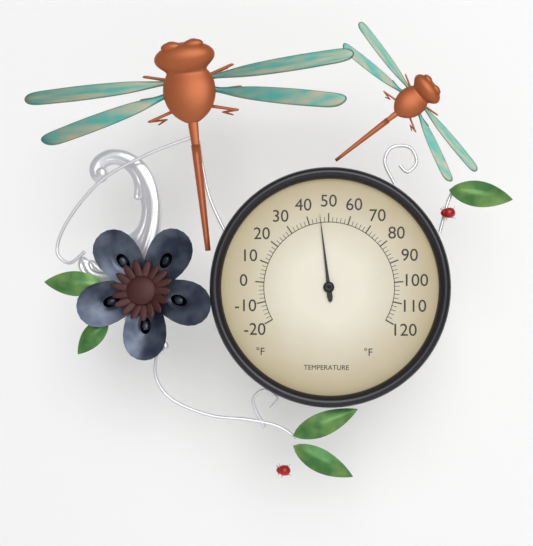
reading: 46 °F
